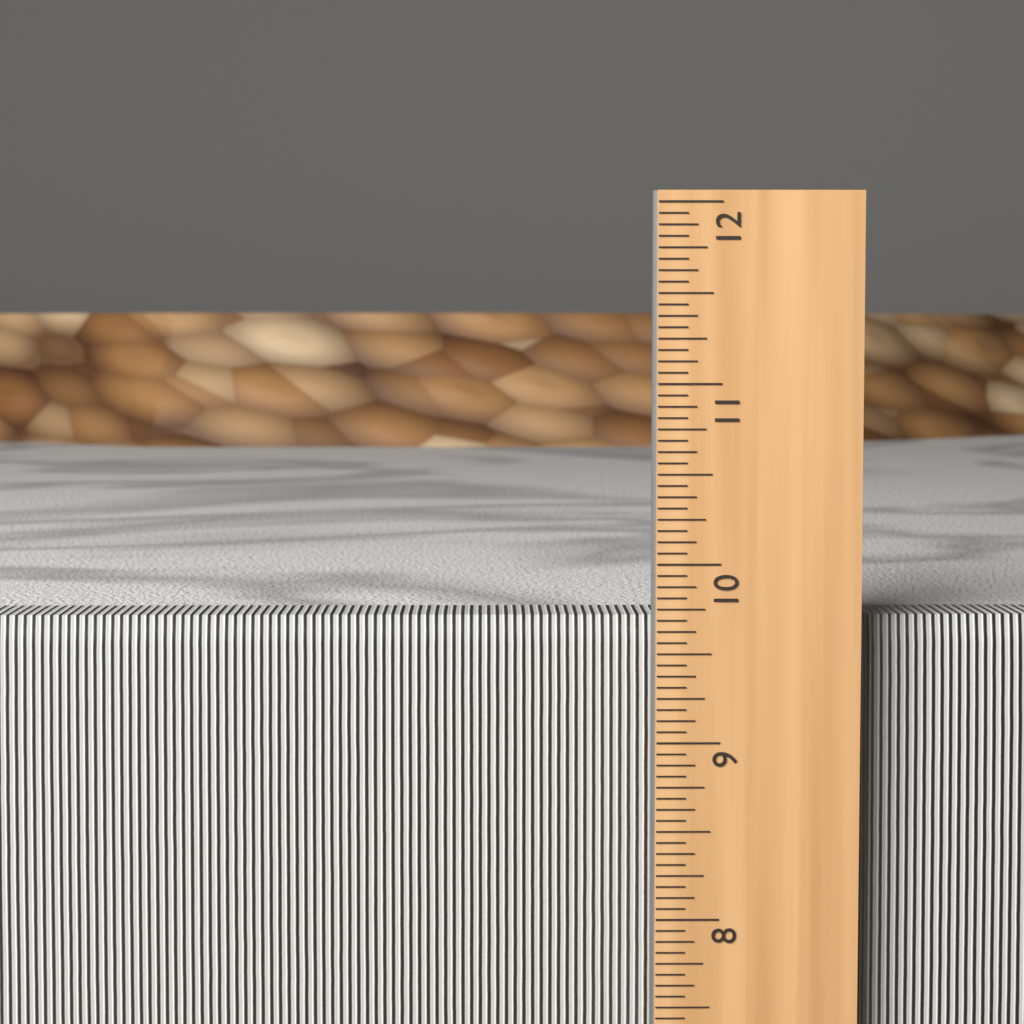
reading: 9.6875 in
